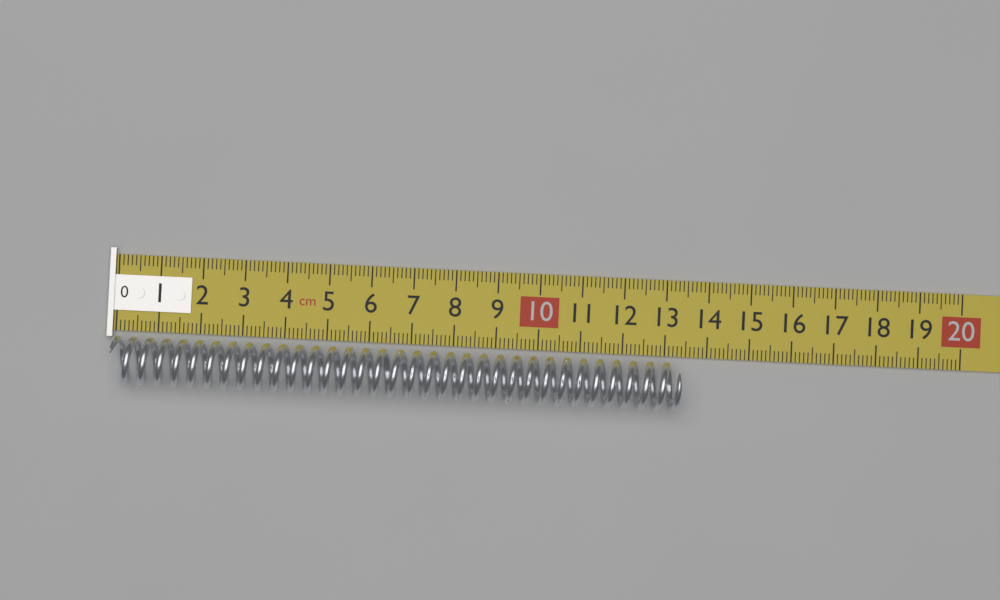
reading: 13.4 cm
